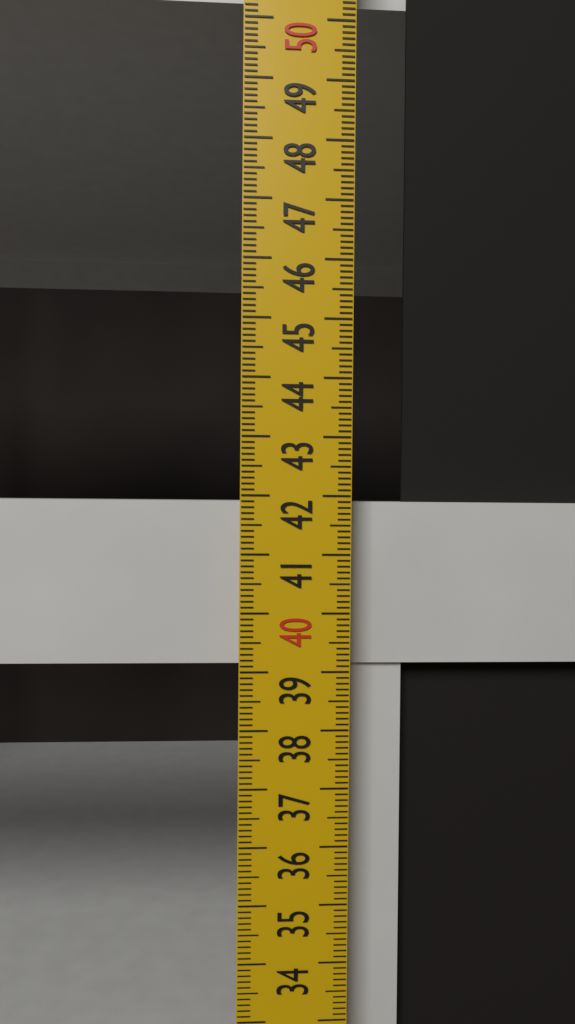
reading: 41.9 cm
